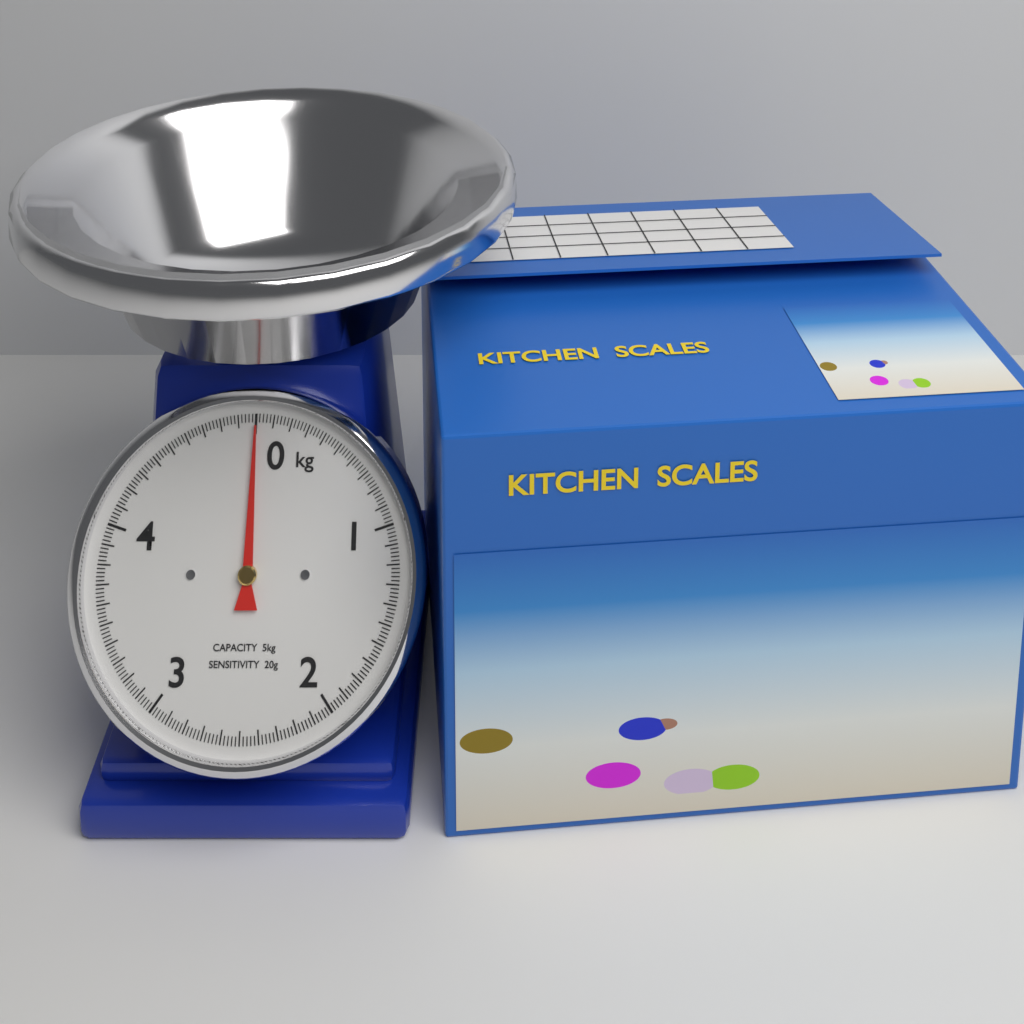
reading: 0.00 kg
